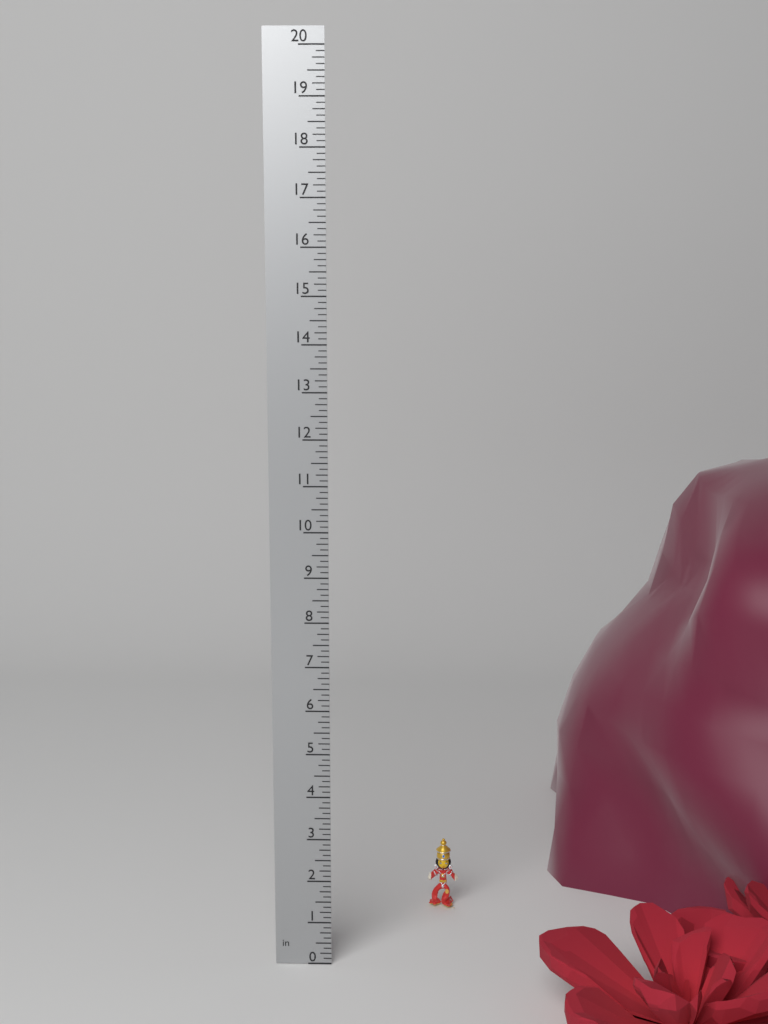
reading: 1.750 in
